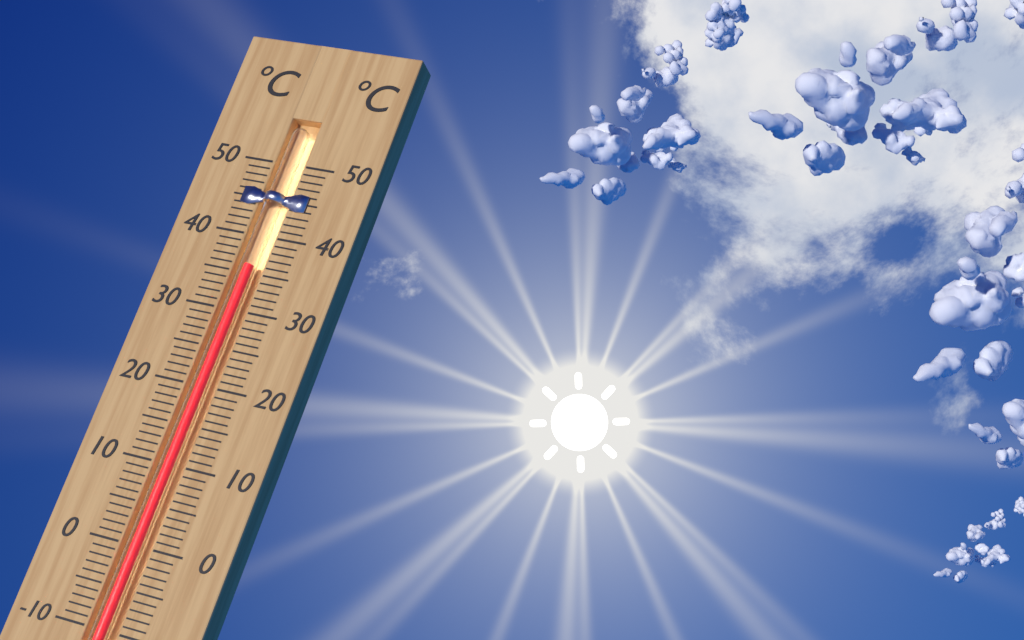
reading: 36 °C
